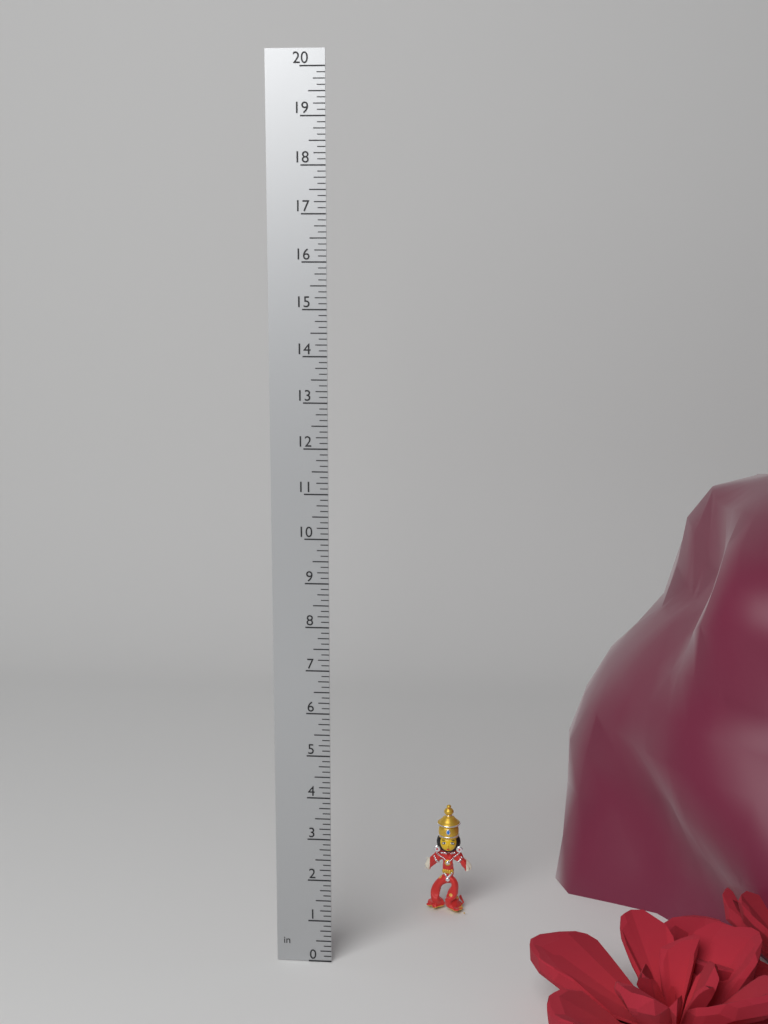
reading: 2.750 in
